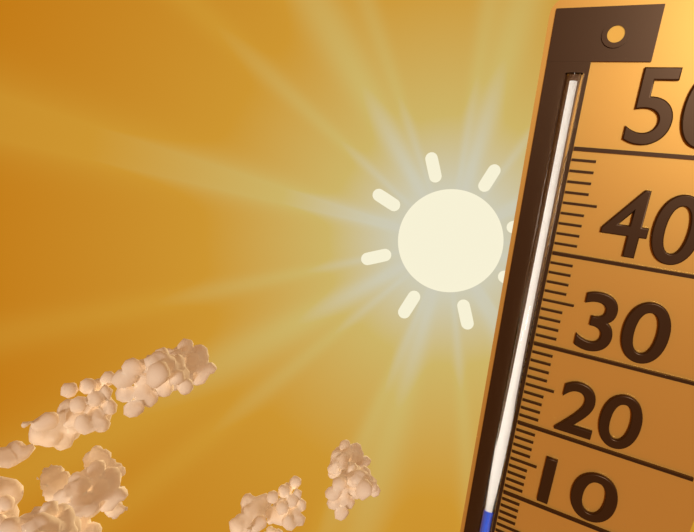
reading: 8 (no unit)
